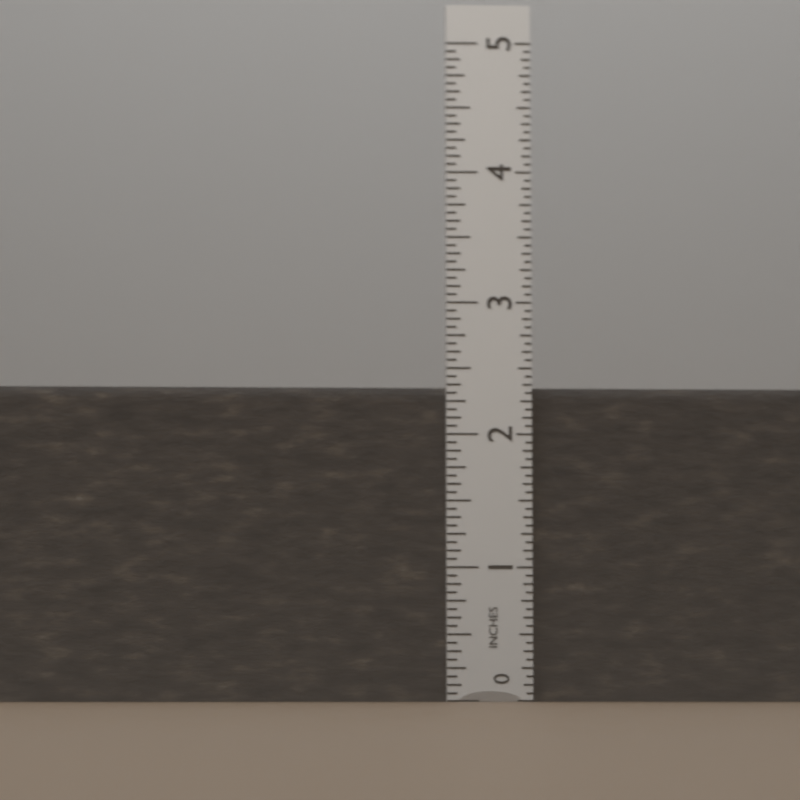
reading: 2.3750 in
